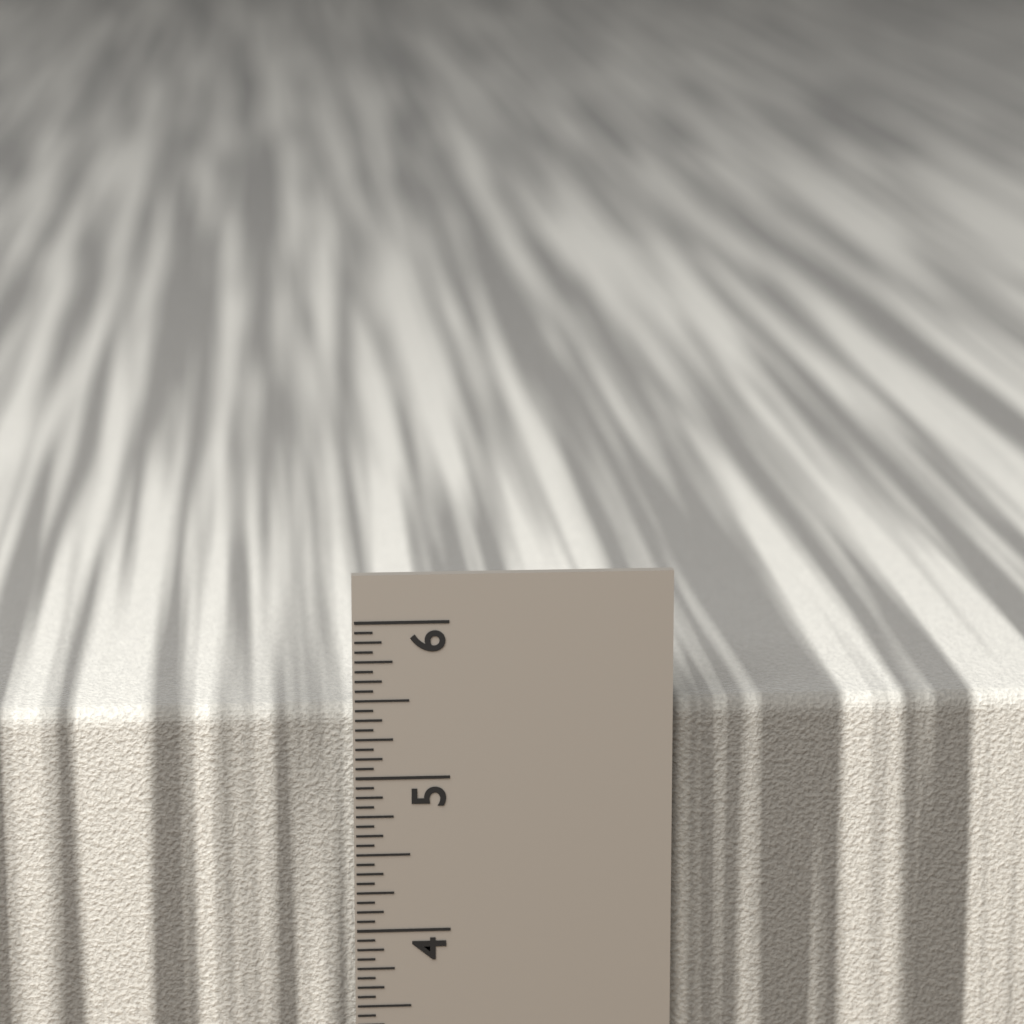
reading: 5.4375 in
